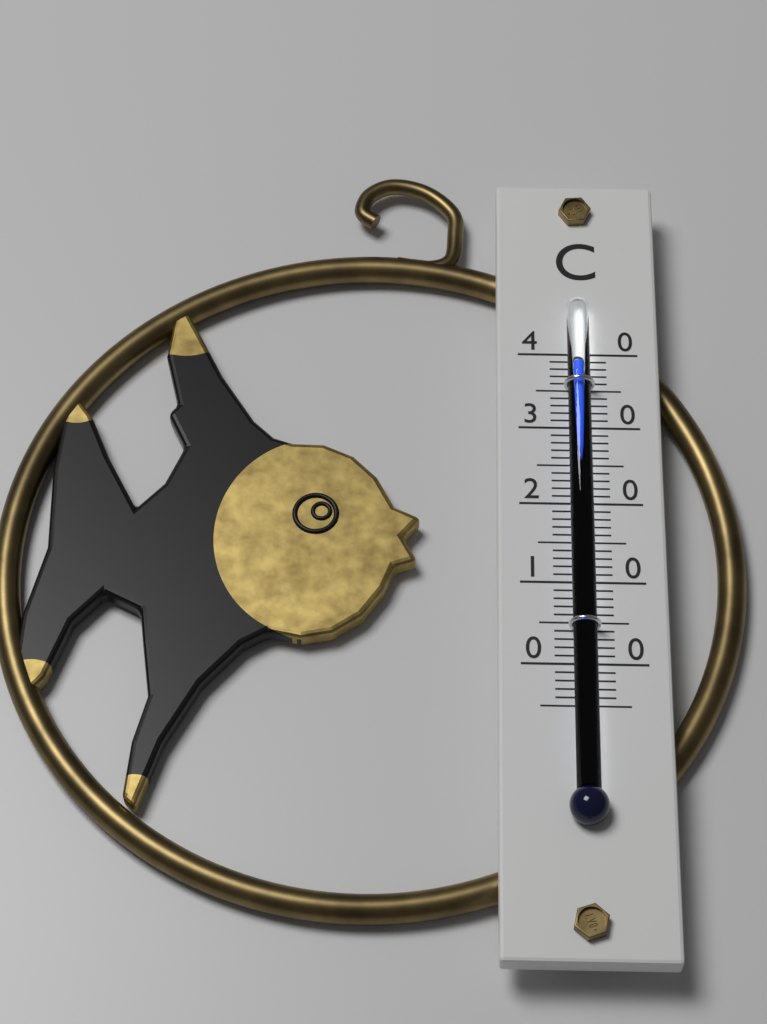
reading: 38 °C
